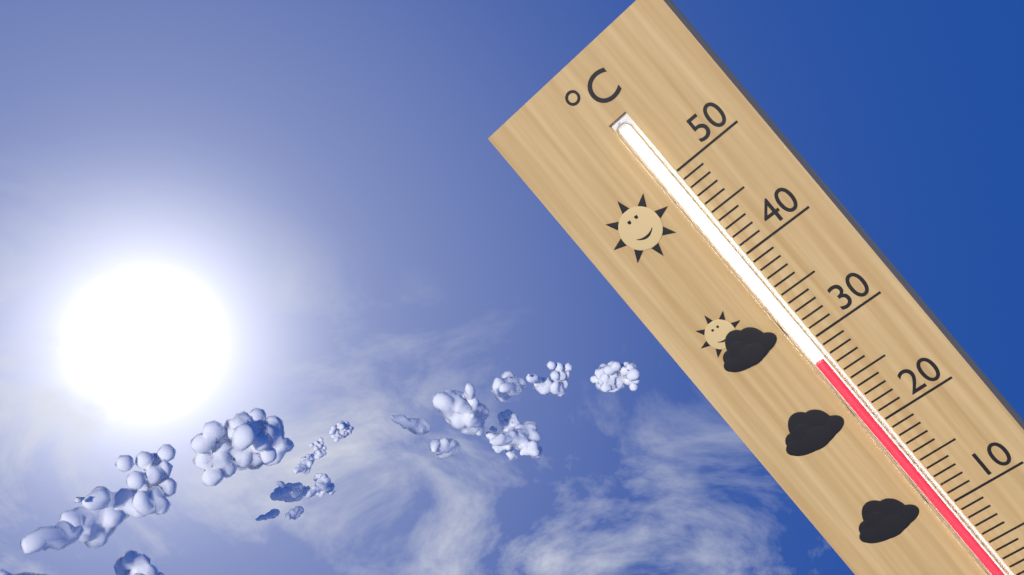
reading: 28 °C
